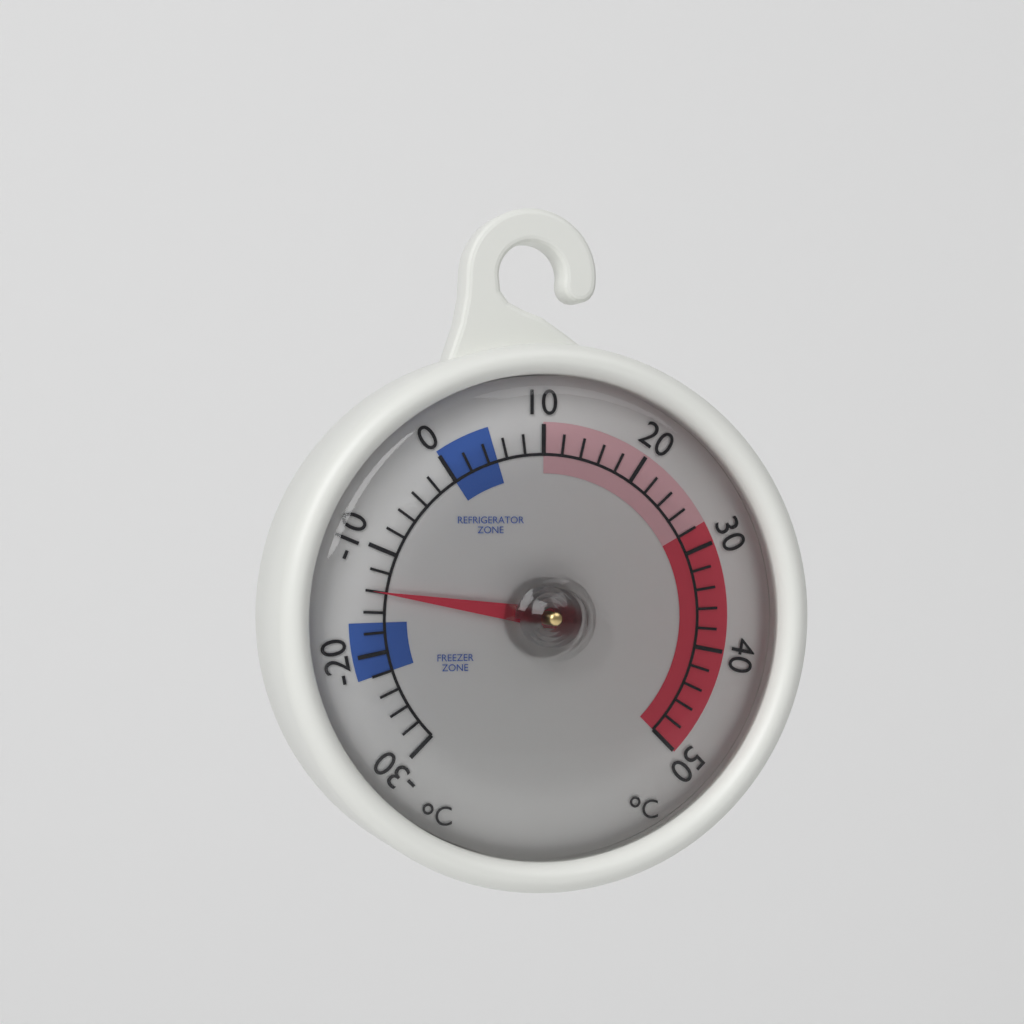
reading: -14 °C
